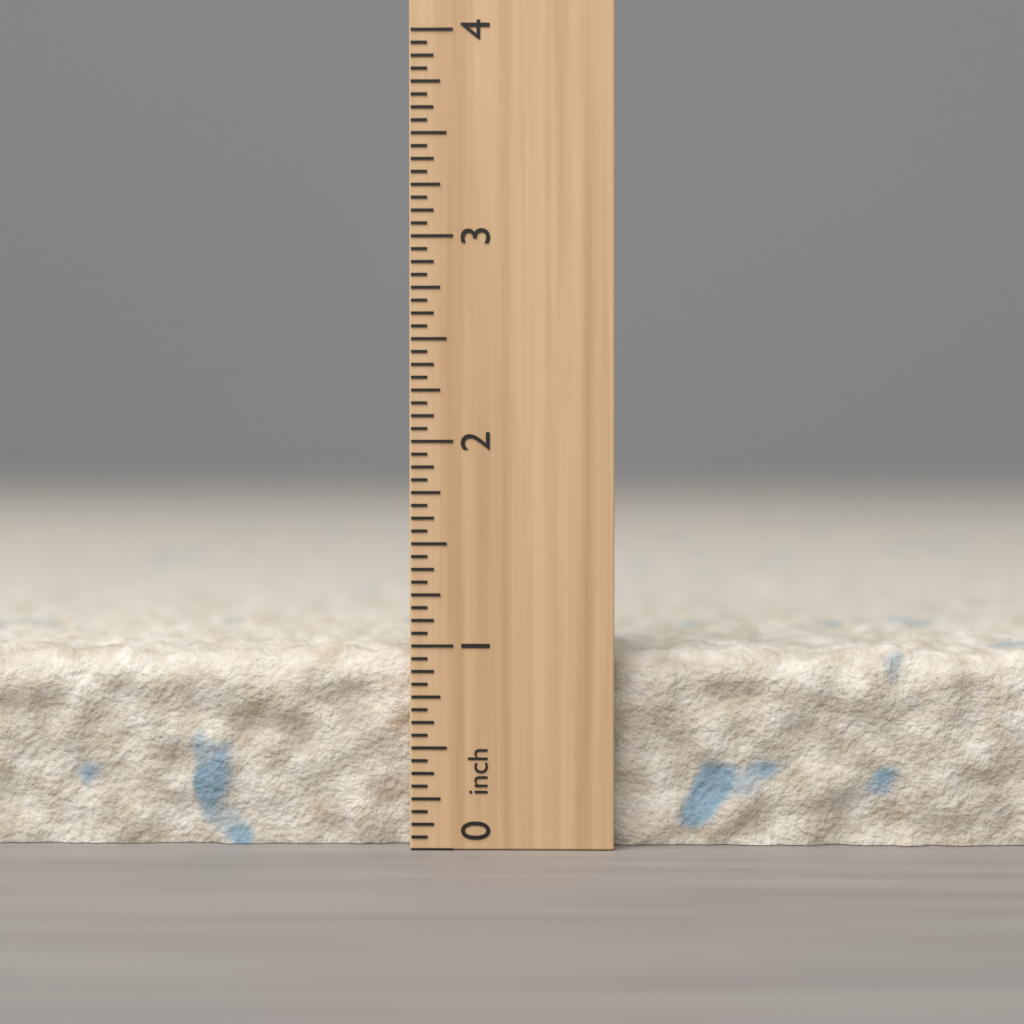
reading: 1.0000 inch
